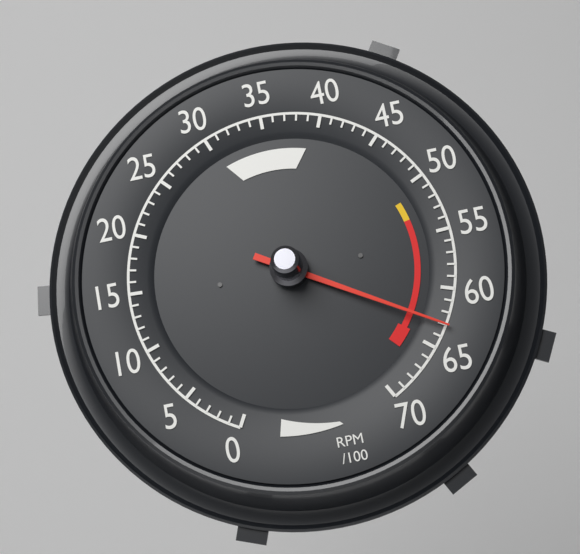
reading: 6300 RPM
